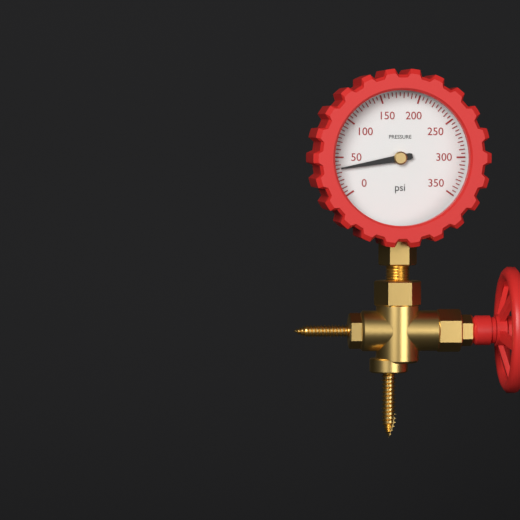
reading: 35 psi
